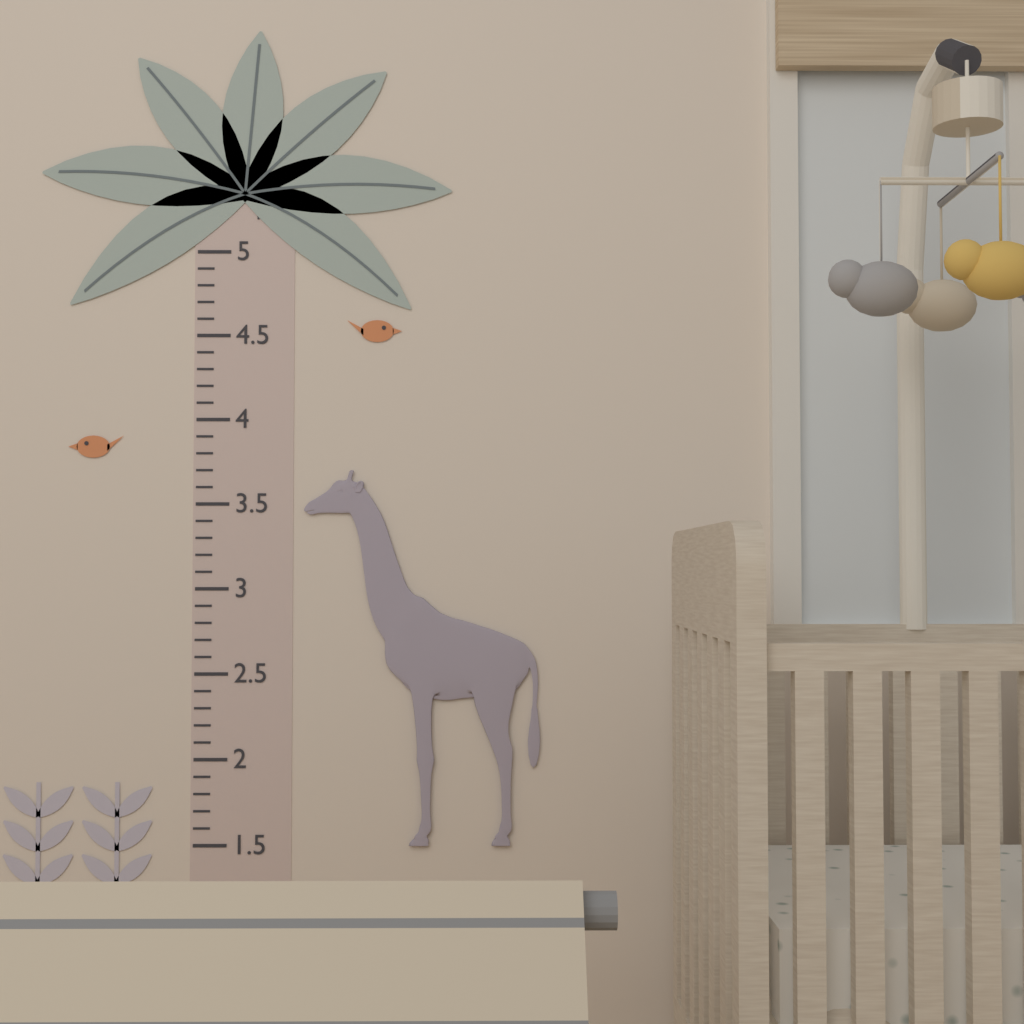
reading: 3.7 ft
